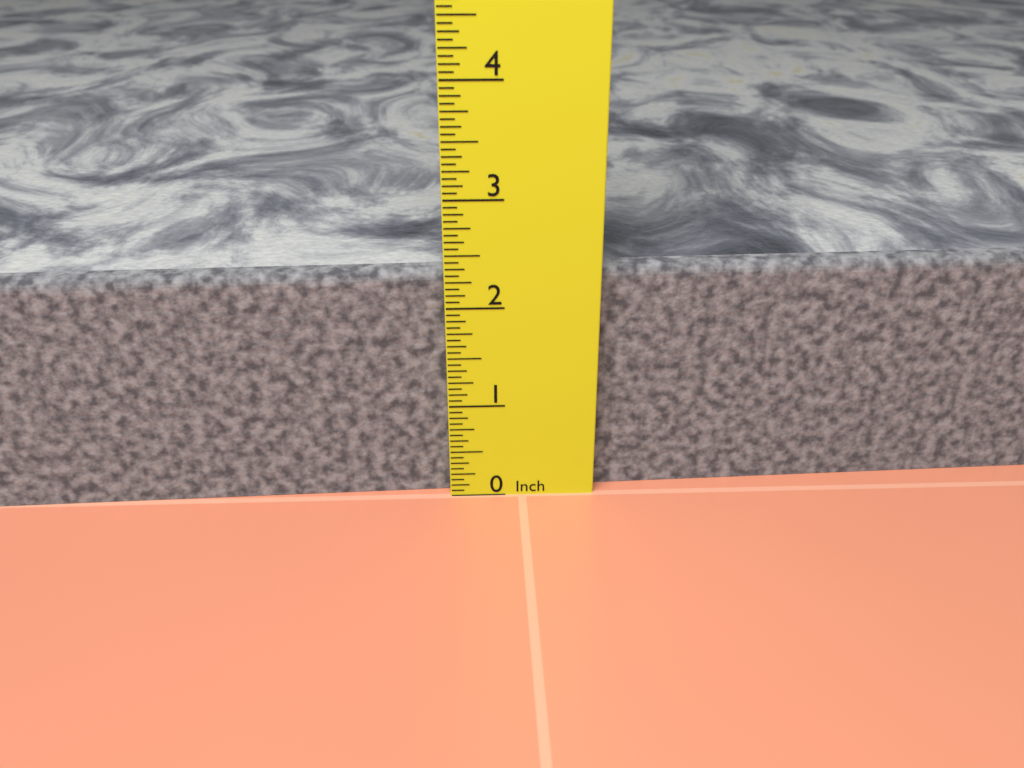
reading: 2.3125 in
